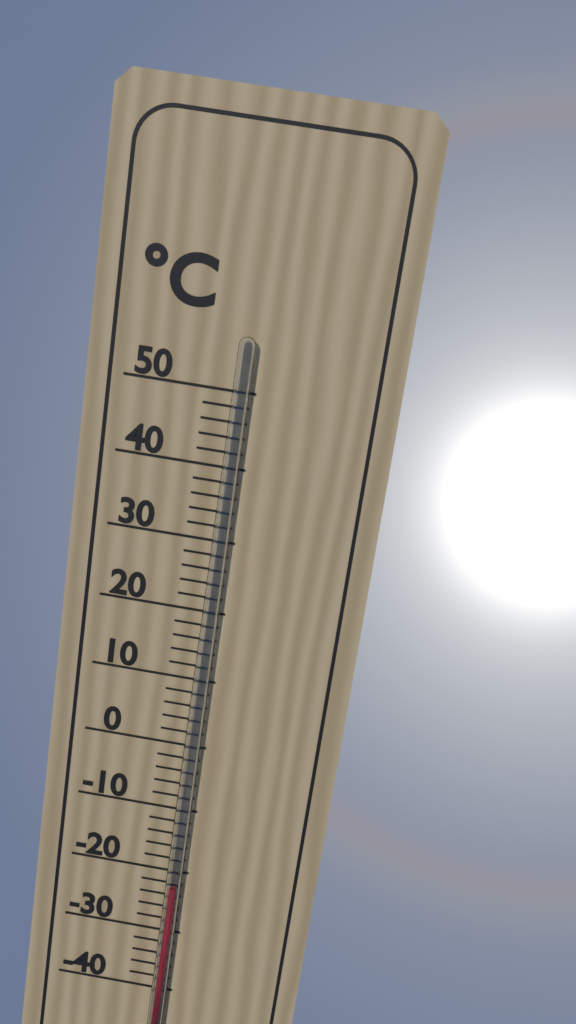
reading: -22 °C
